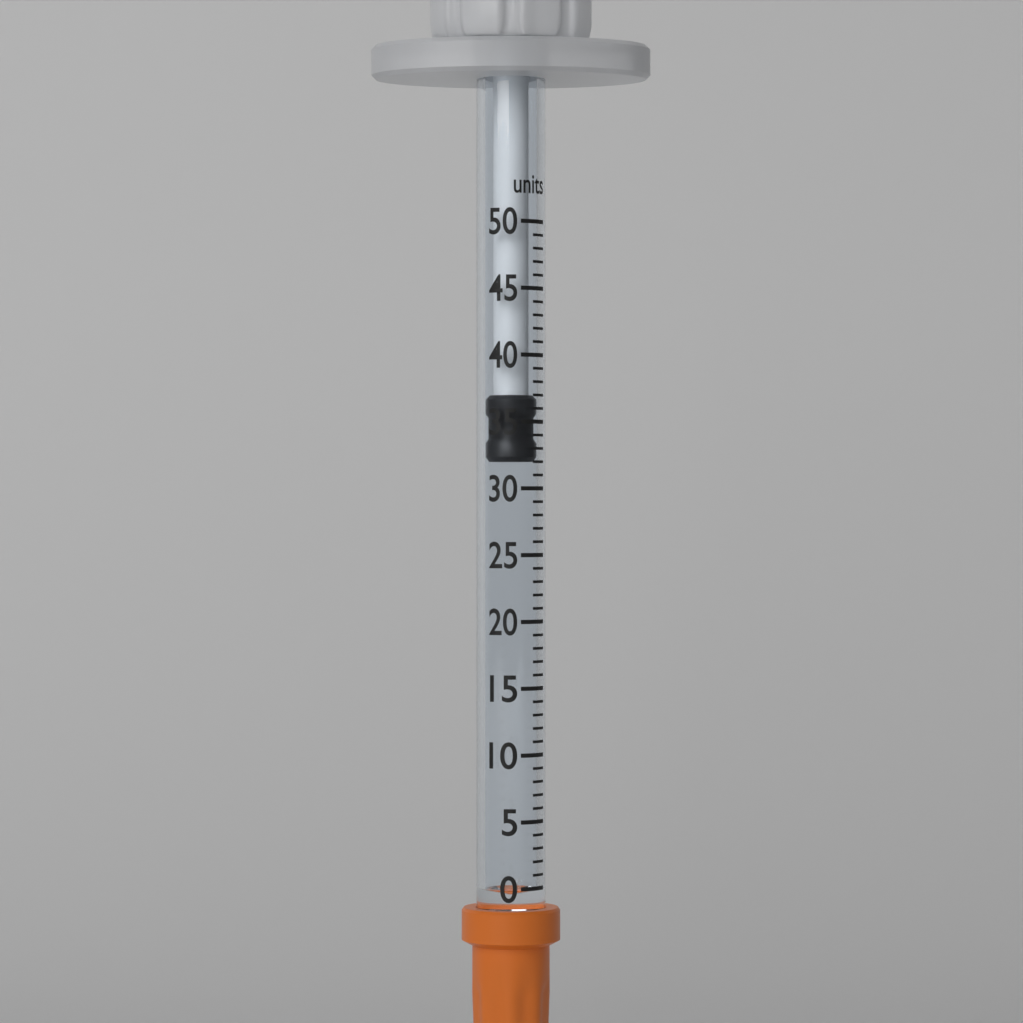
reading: 32 units
